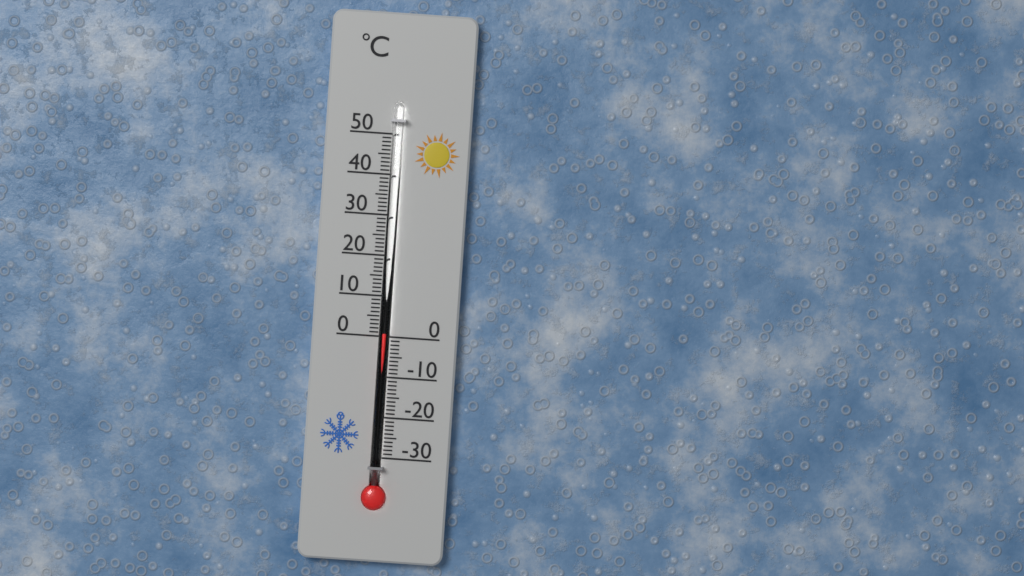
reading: 1 °C
